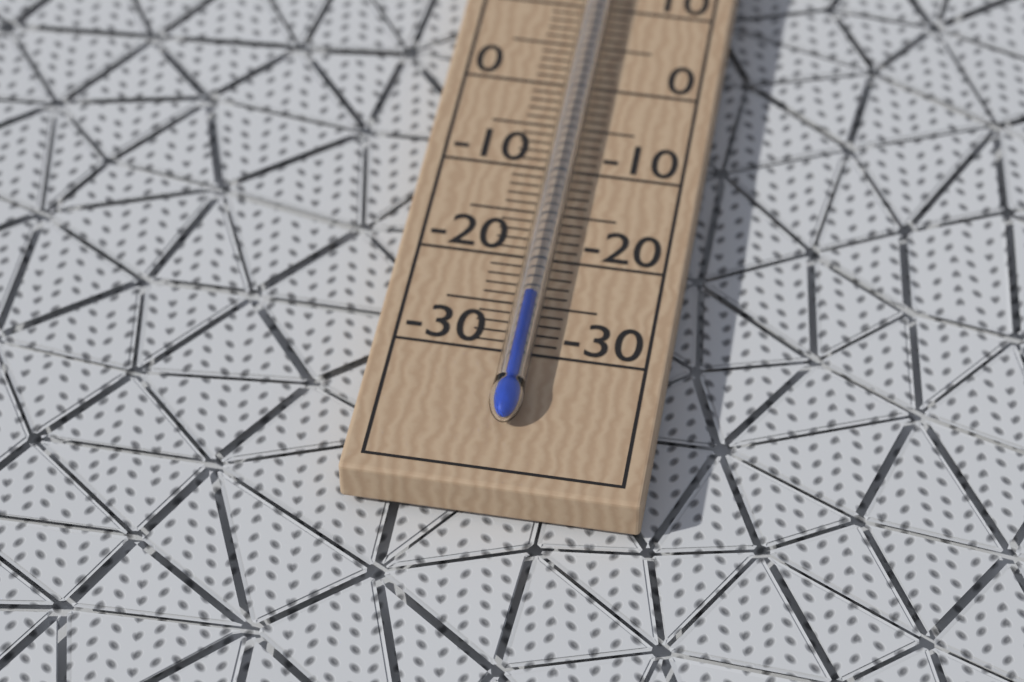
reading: -25 °C
